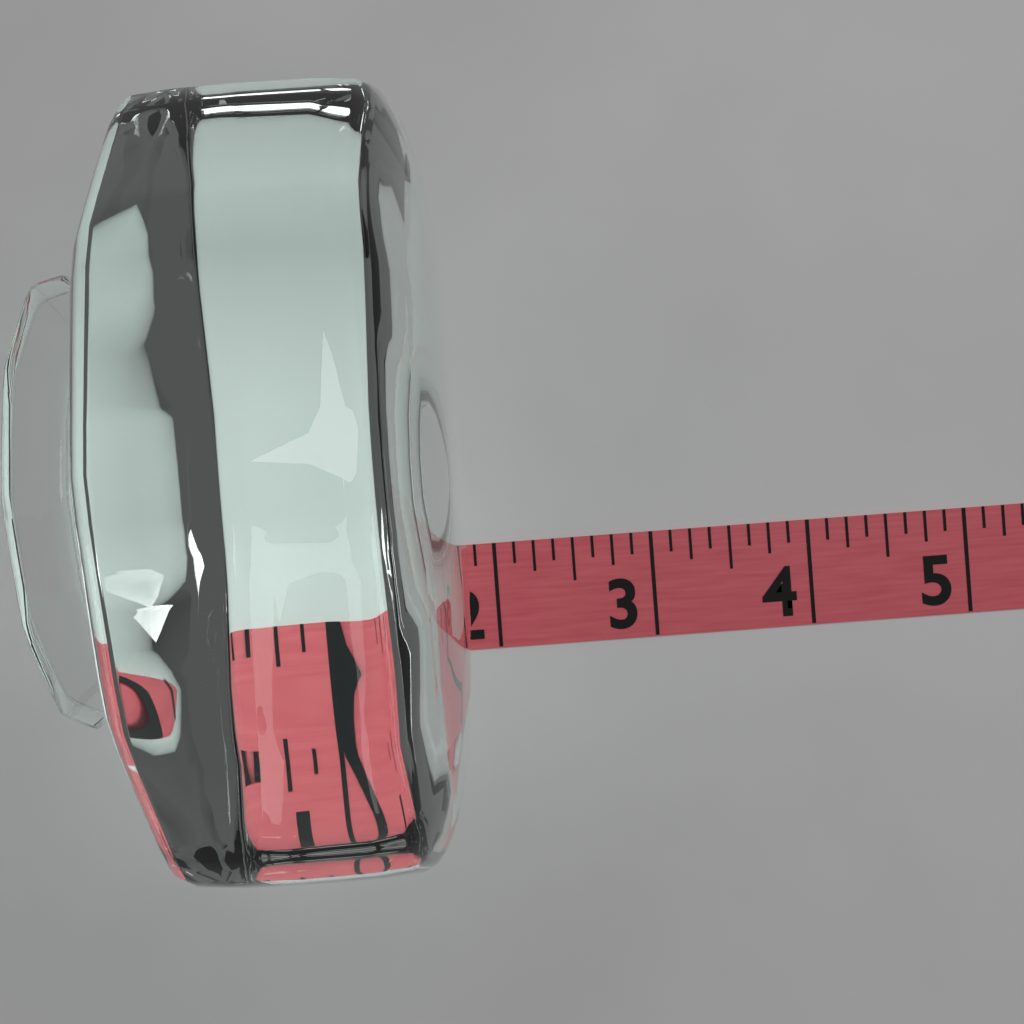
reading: 1.875 (no unit)
